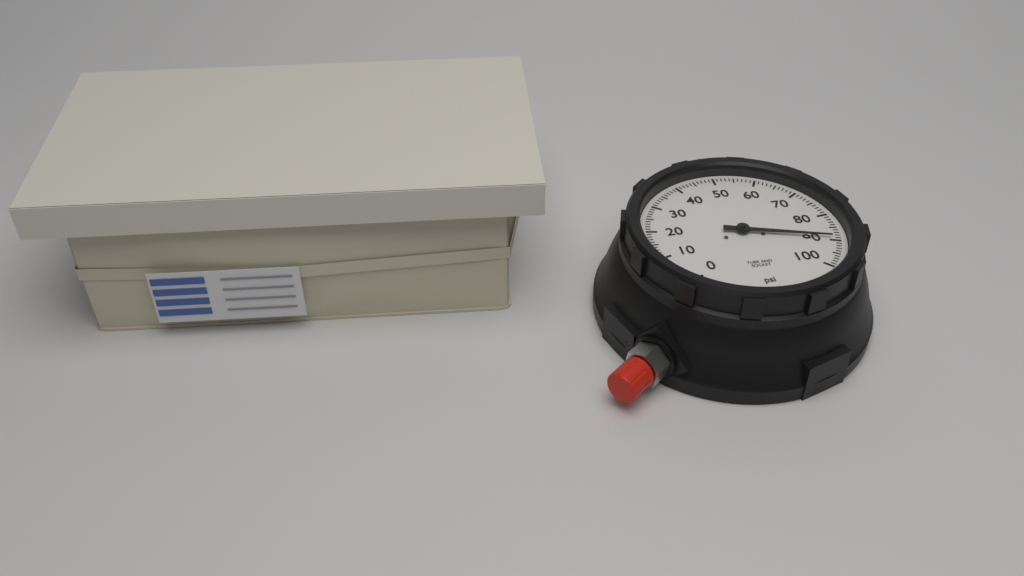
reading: 89 psi
